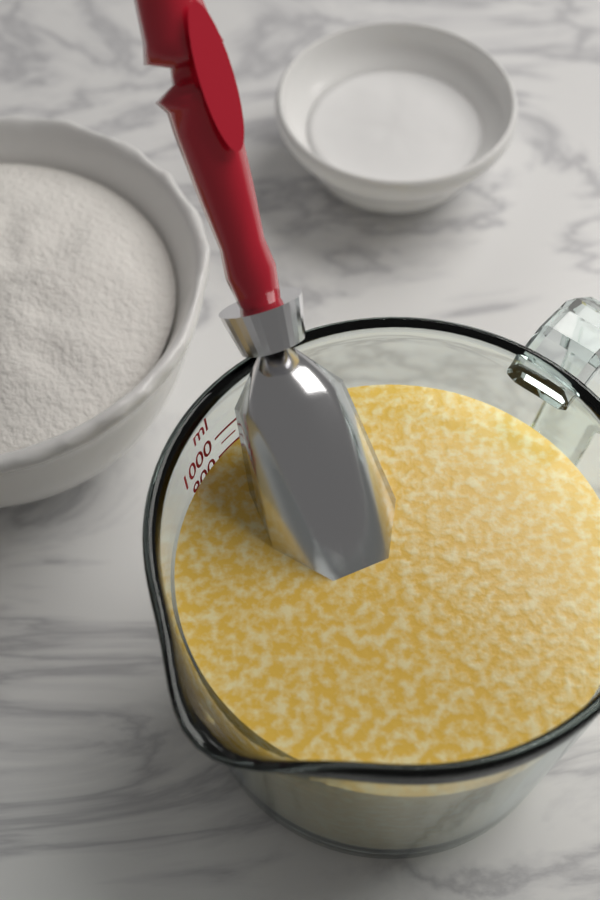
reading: 900 ml
